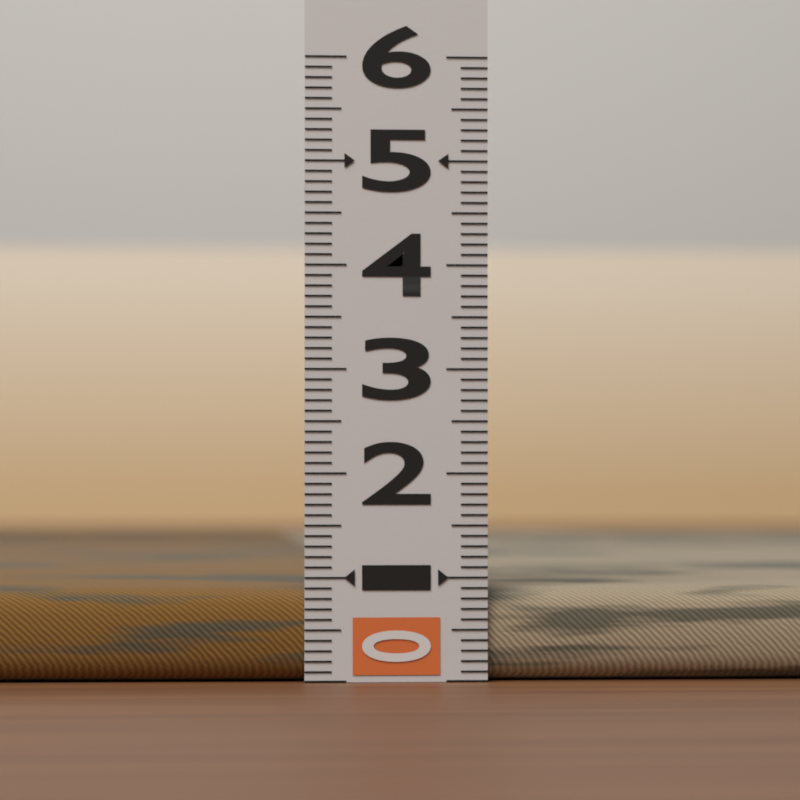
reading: 0.9 (no unit)
